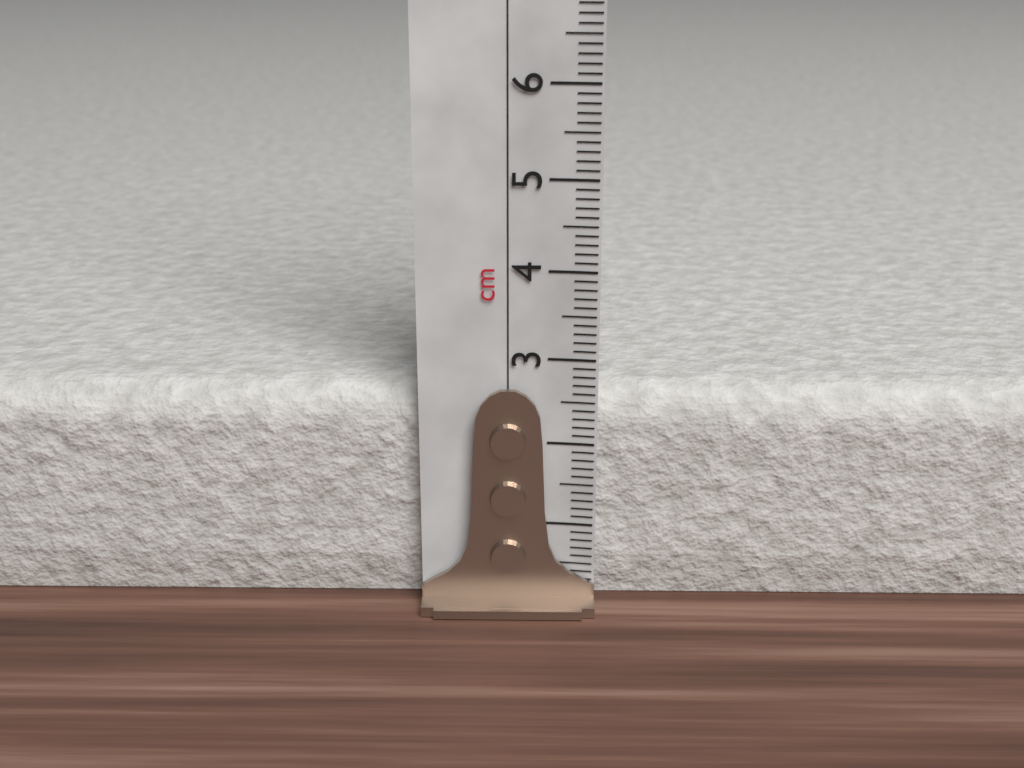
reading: 2.6 cm
